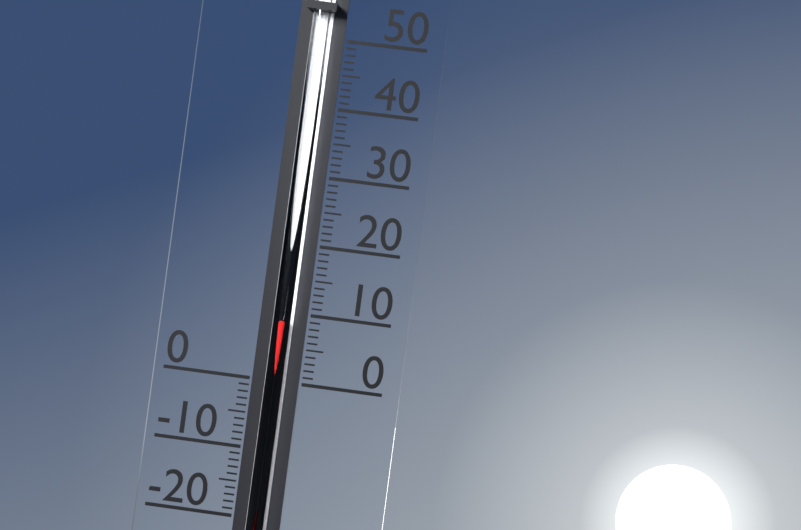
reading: 9 (no unit)
